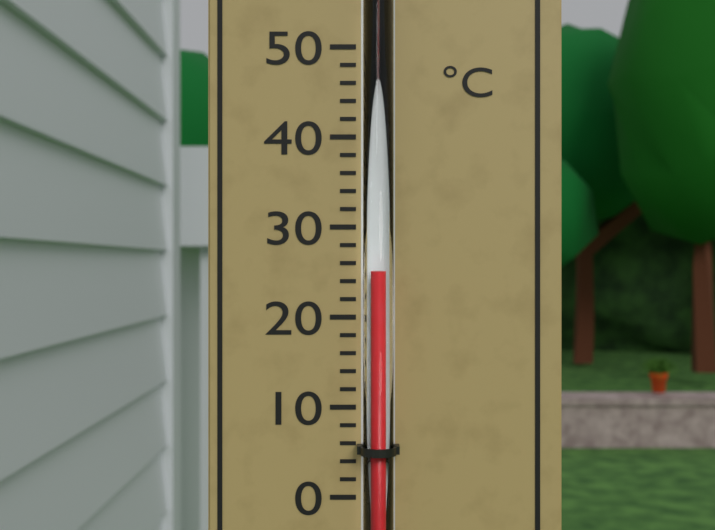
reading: 25 °C
